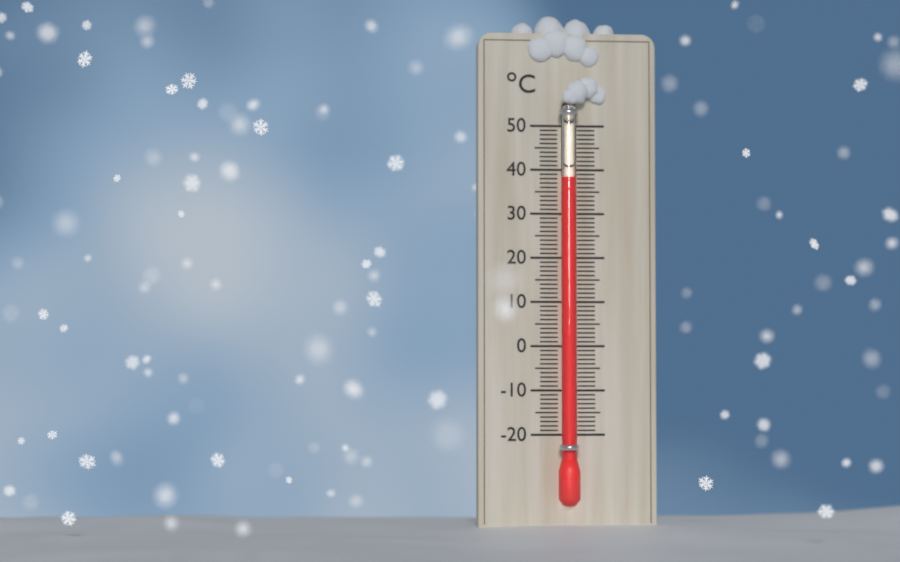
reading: 38 °C
